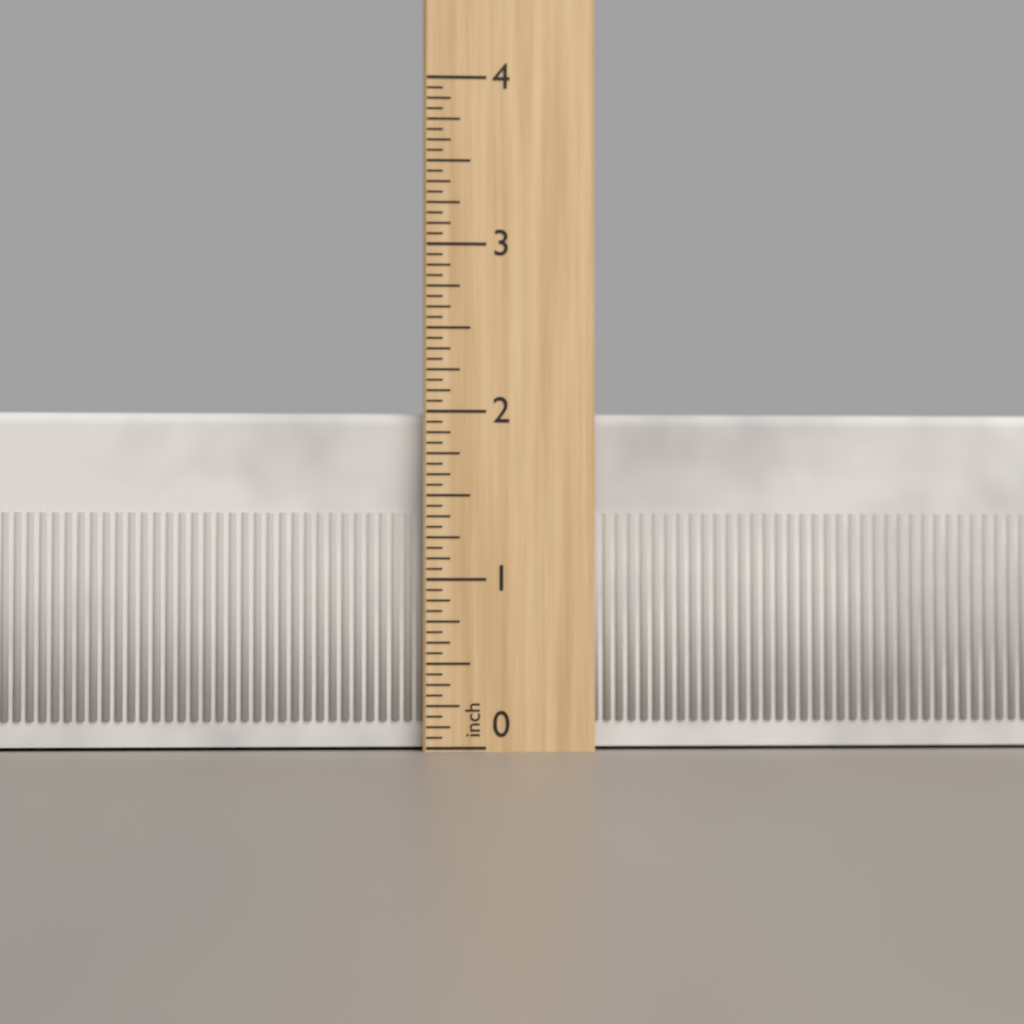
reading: 2.0000 inch
